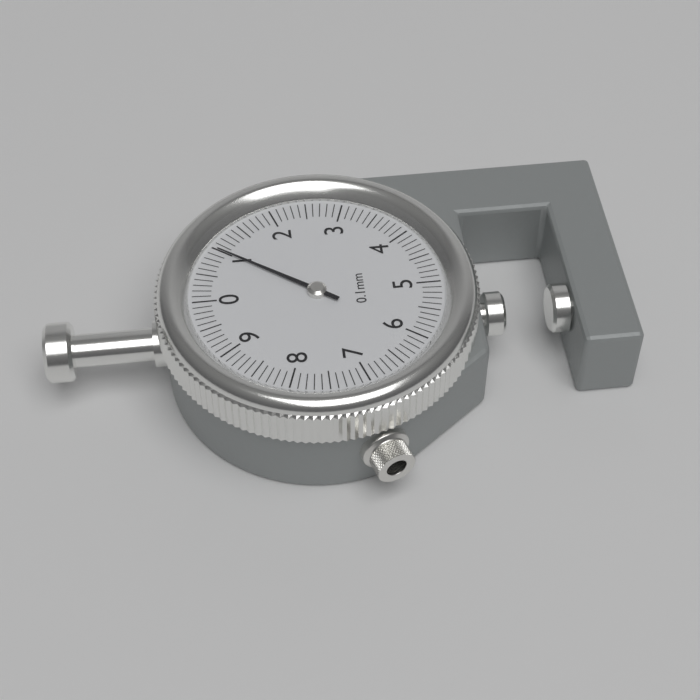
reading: 1.0 mm
